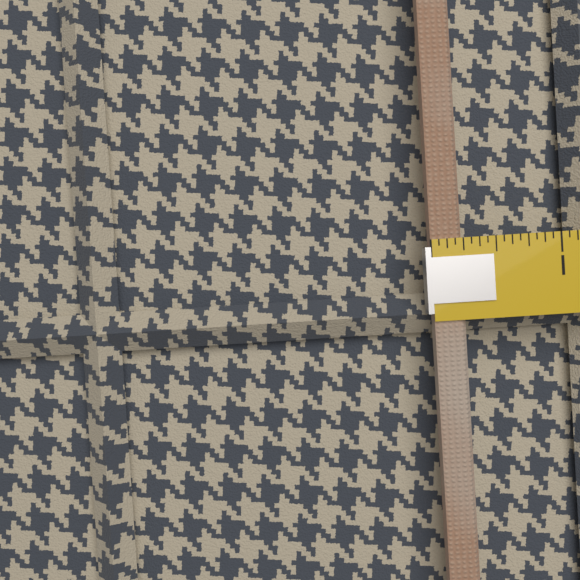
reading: 0.2500 (no unit)
